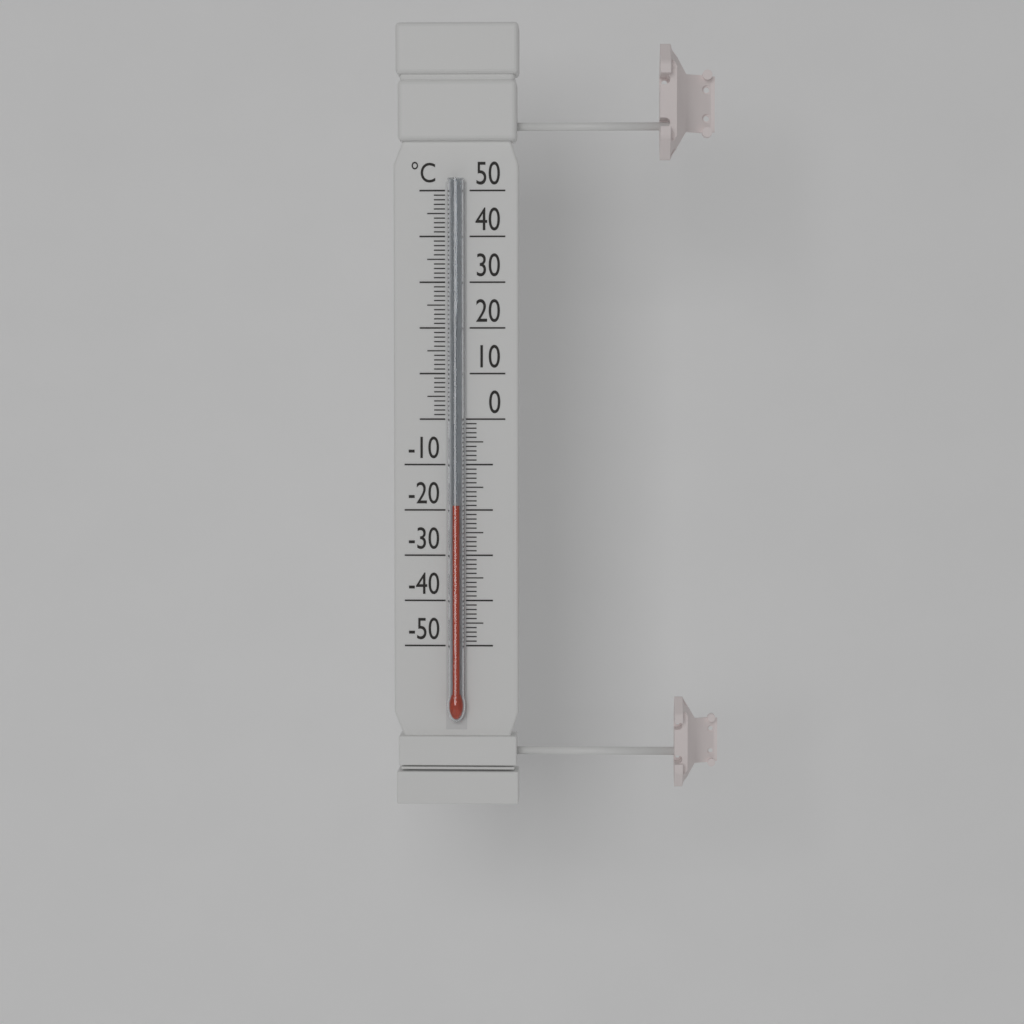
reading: -19 °C
